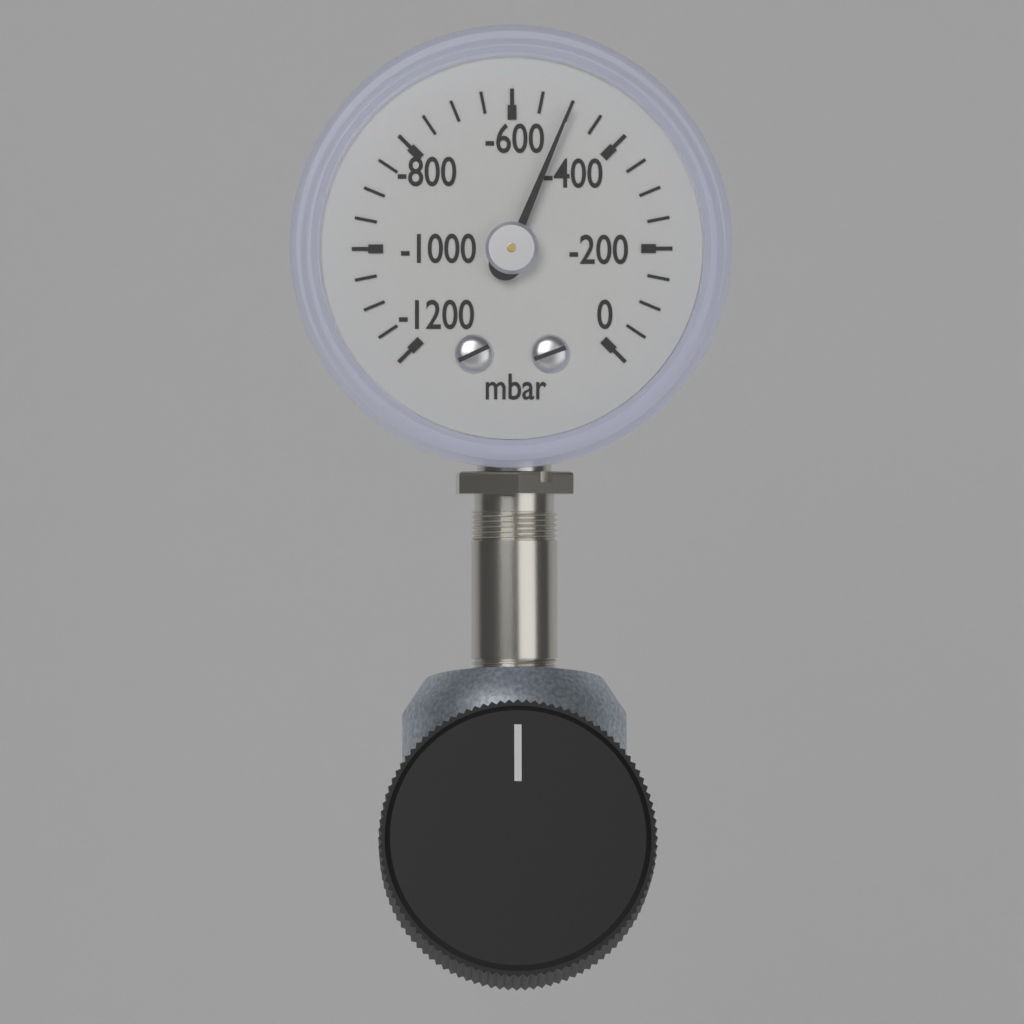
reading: -500 mbar
